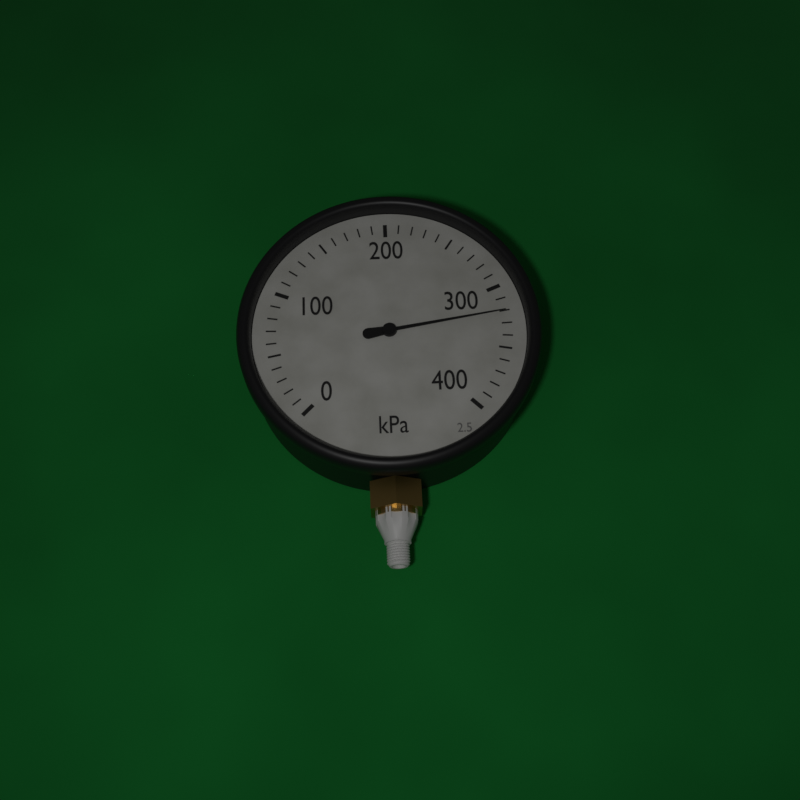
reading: 320 kPa
